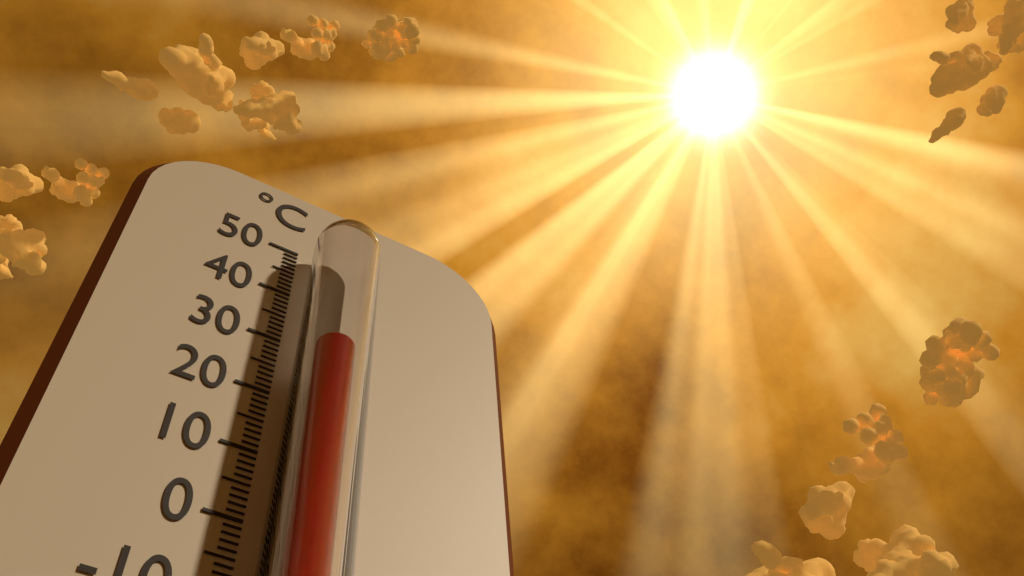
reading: 26 °C
